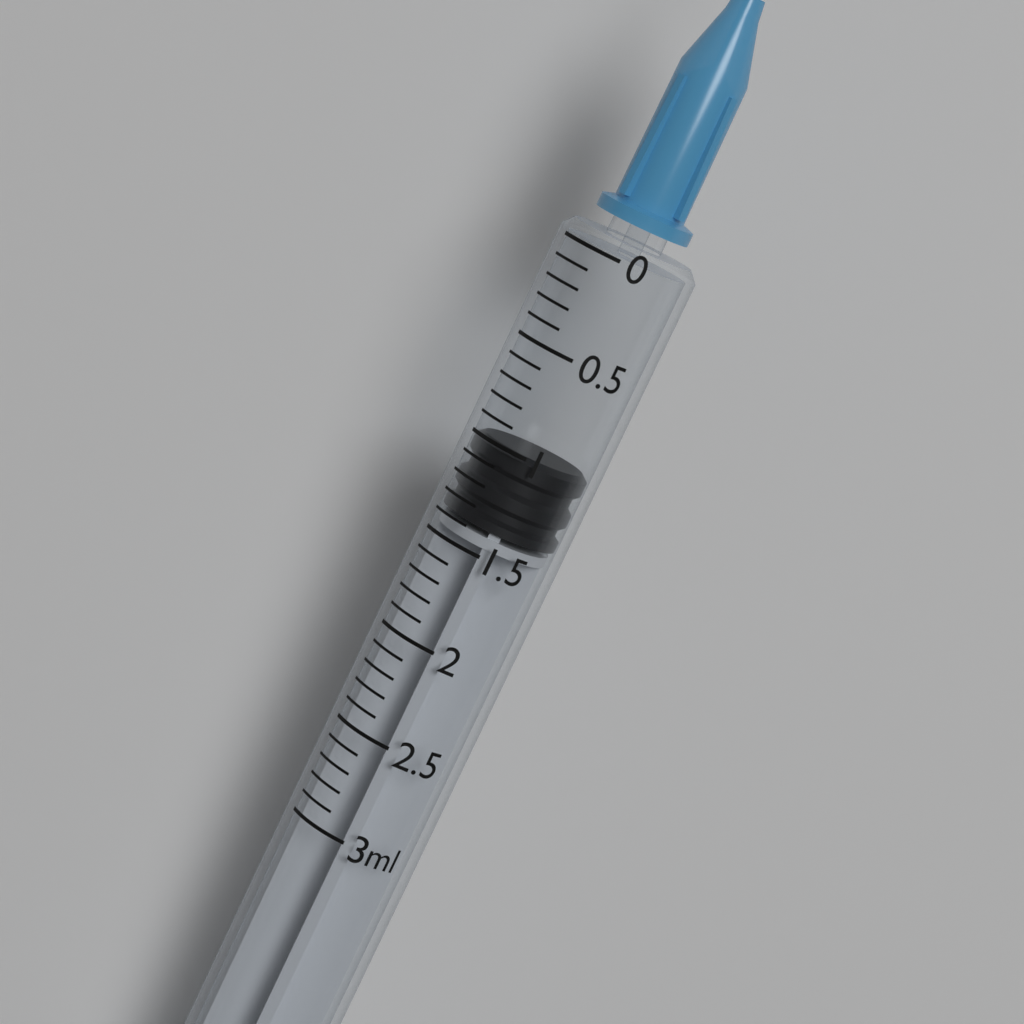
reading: 1.0 ml
